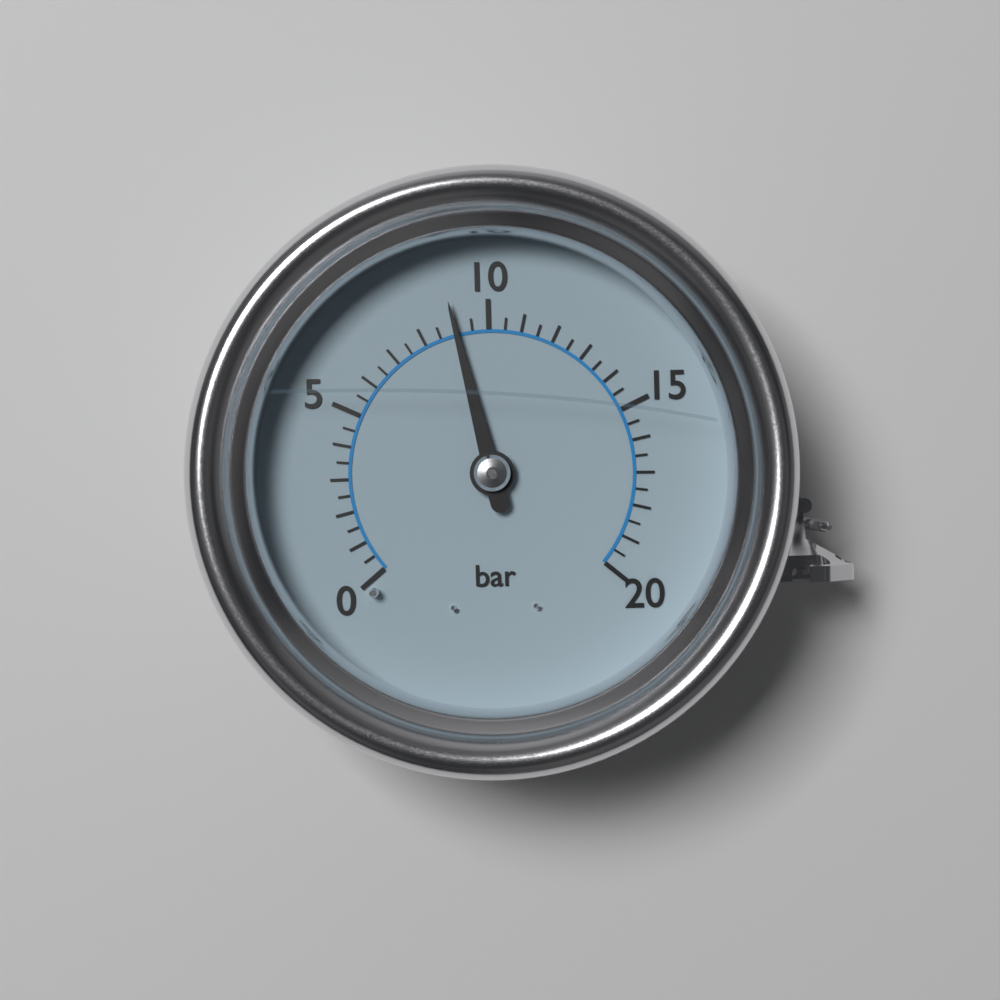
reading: 9.0 bar
